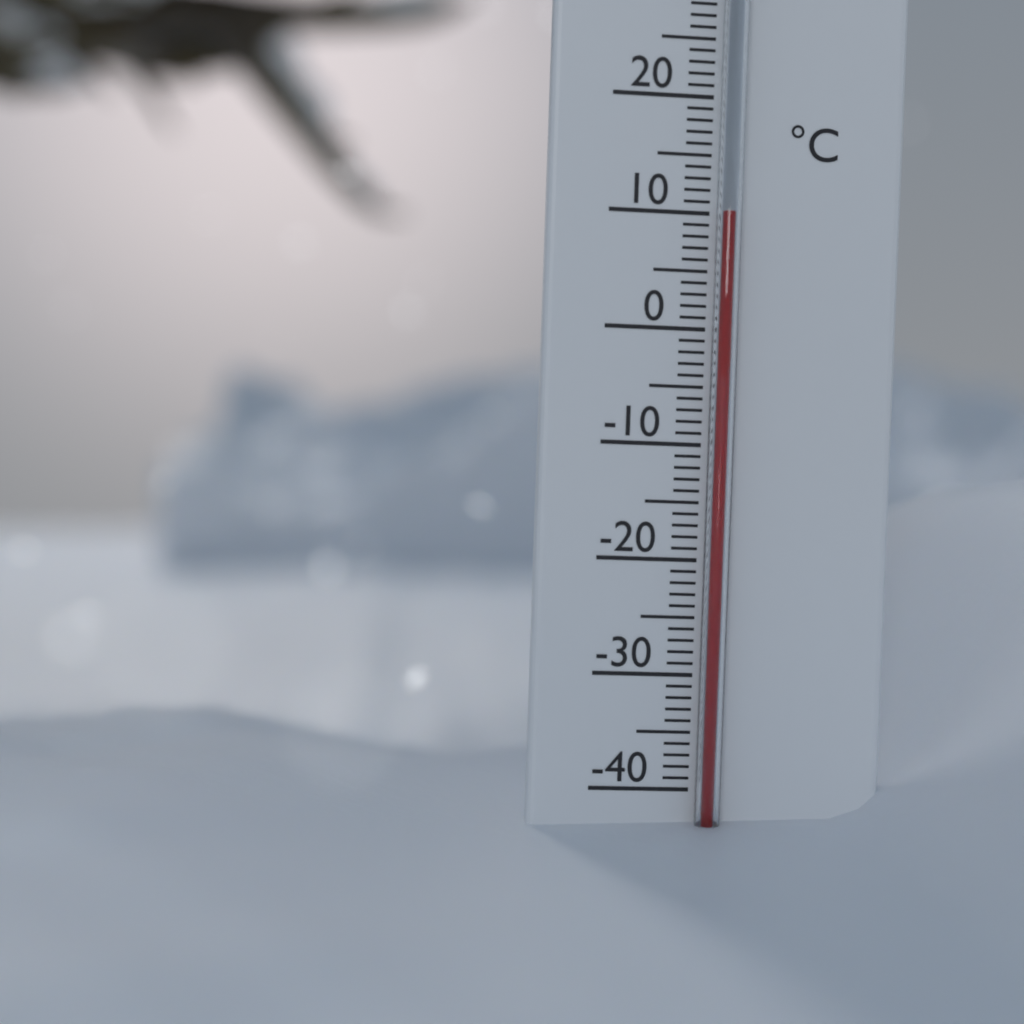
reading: 10 °C
